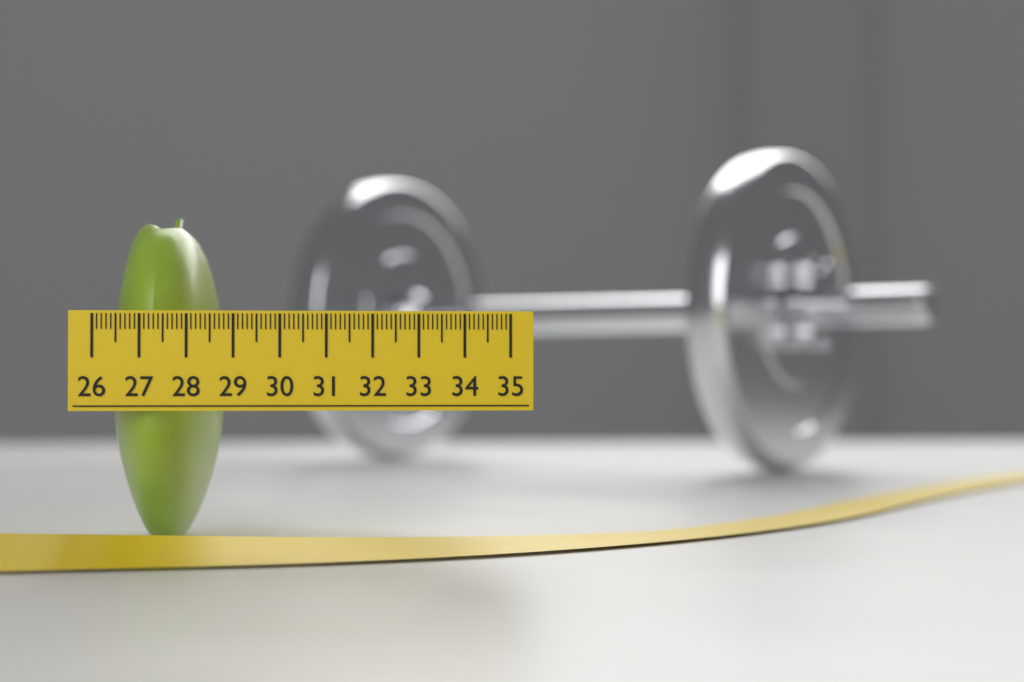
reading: 28.5 (no unit)
